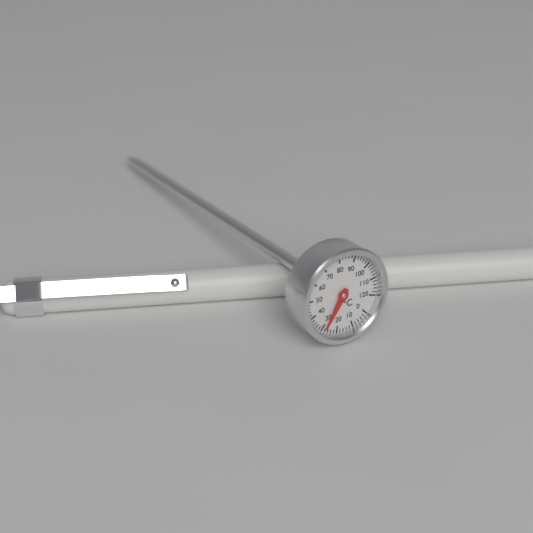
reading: 28 °C
